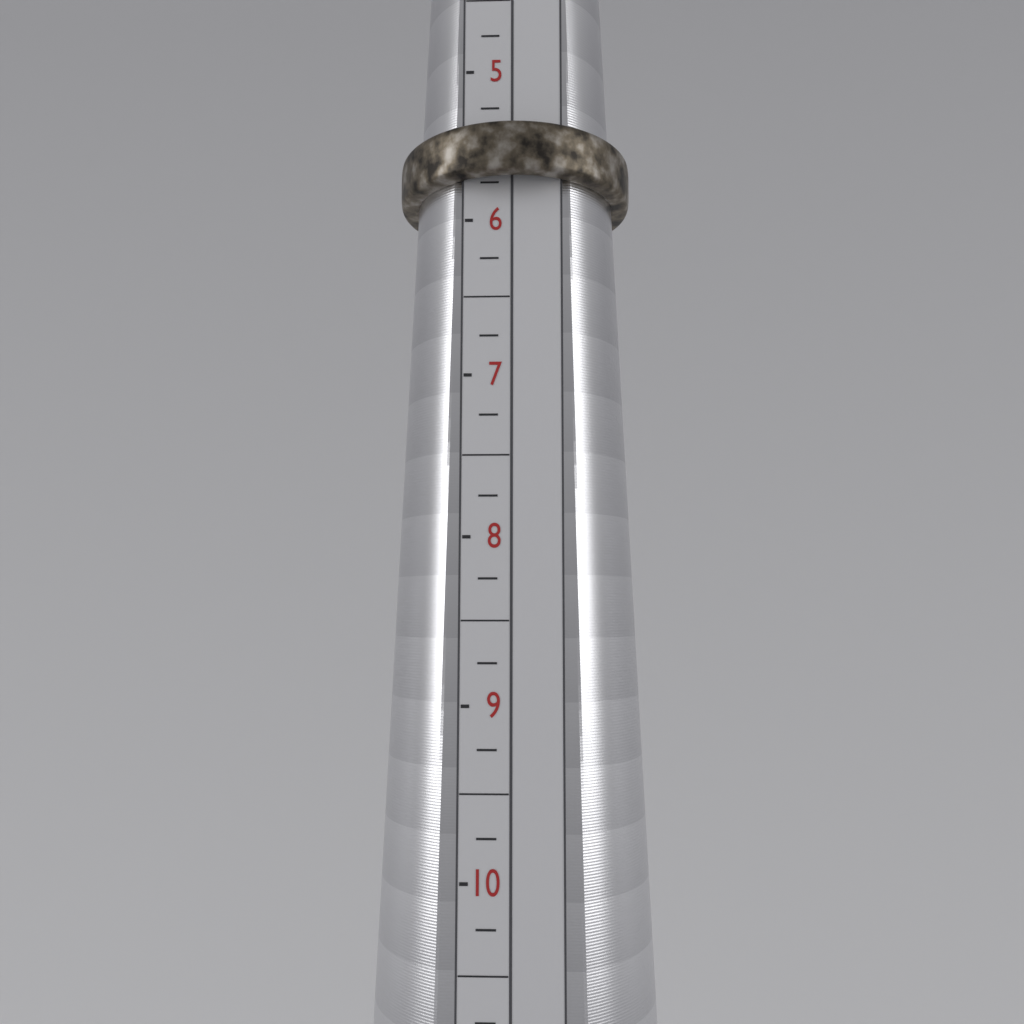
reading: 5.75 (no unit)
